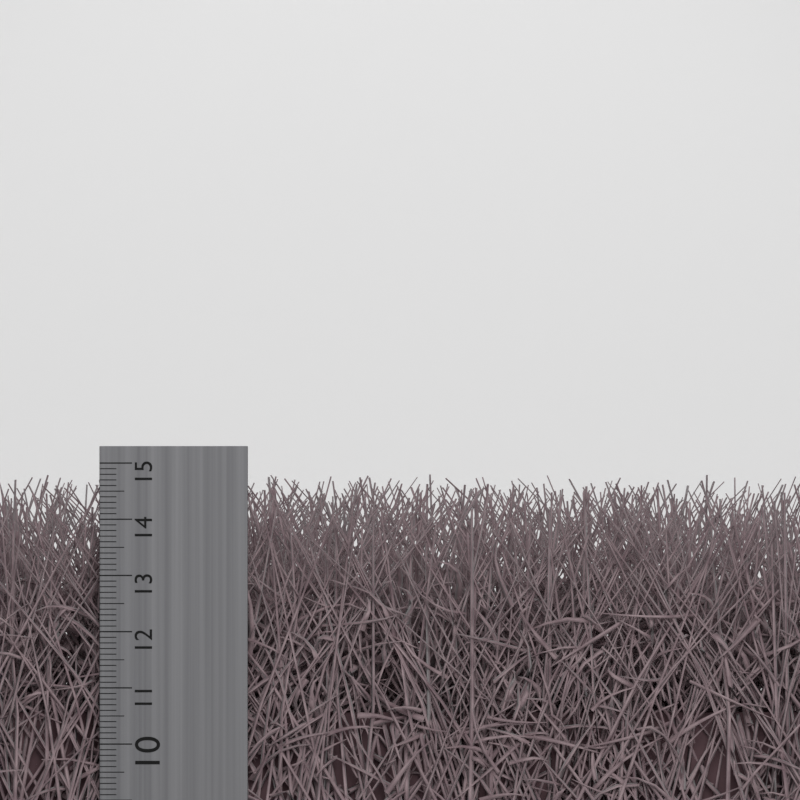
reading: 14.6 cm
